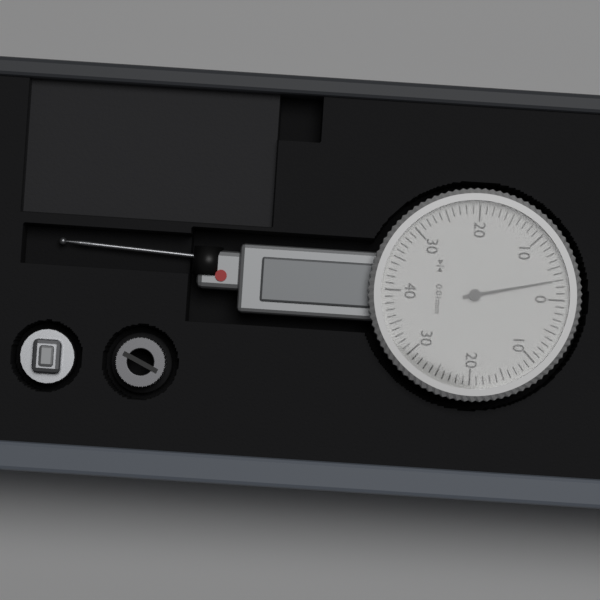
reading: 0.03 mm
